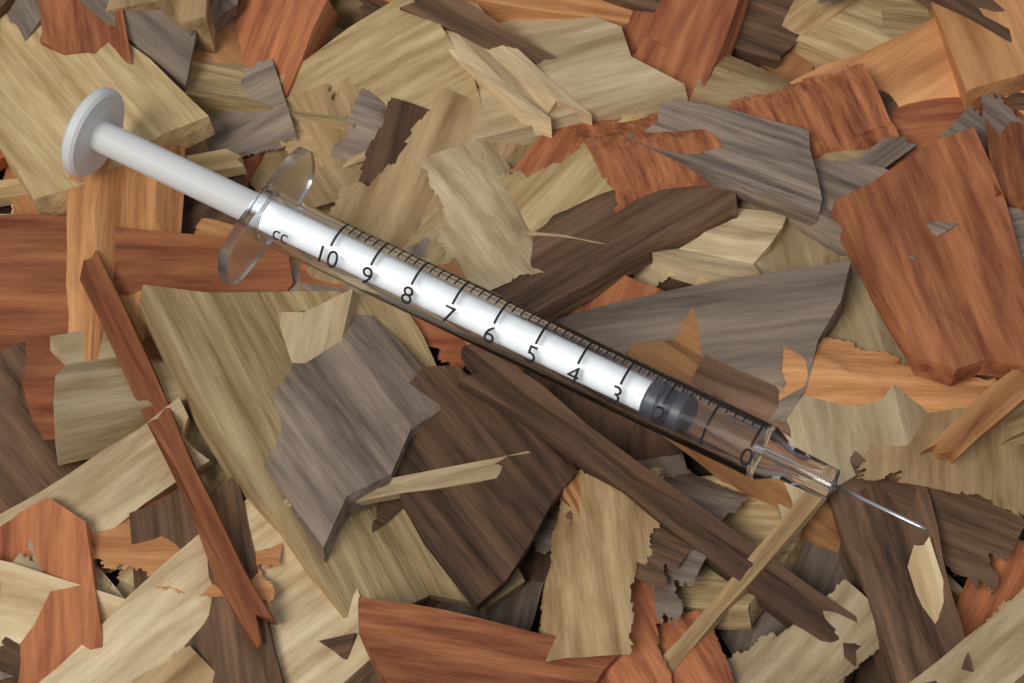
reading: 1.6 cc
